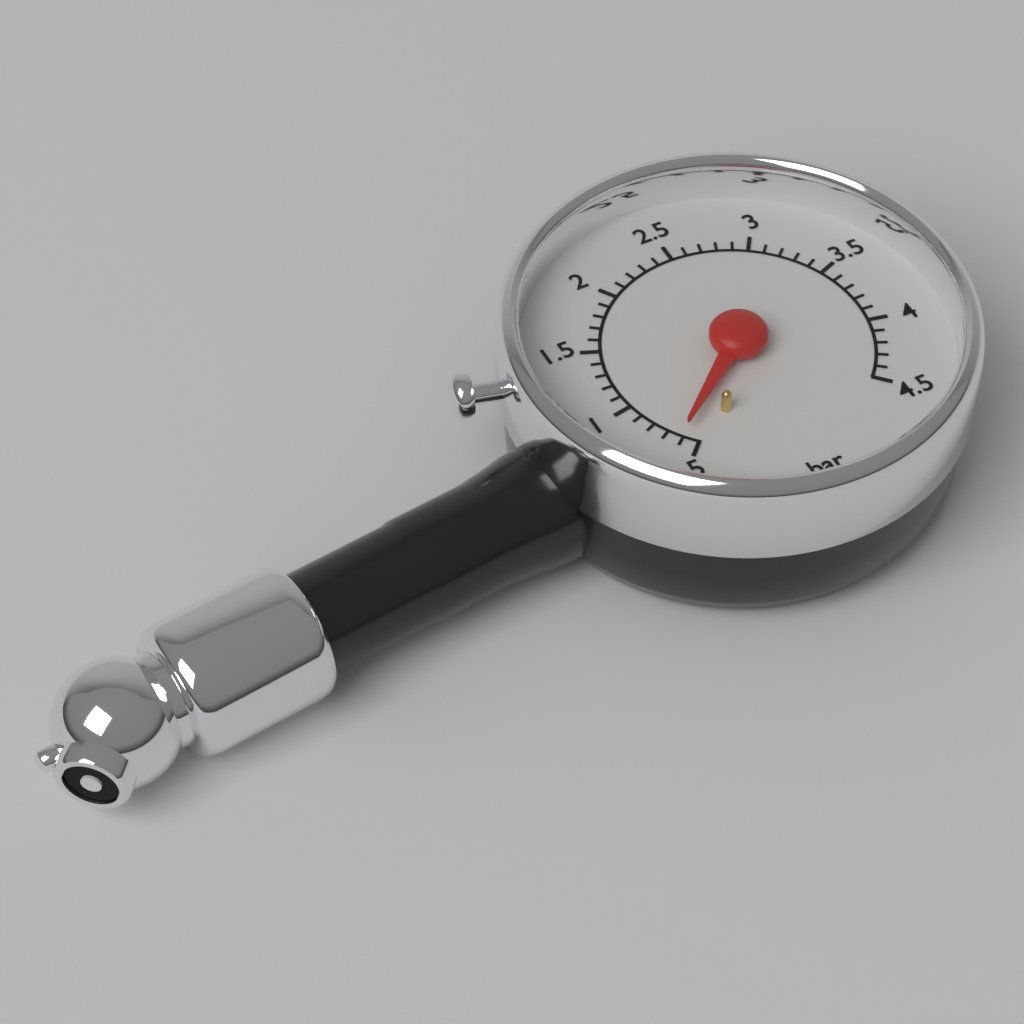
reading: 0.6 bar
